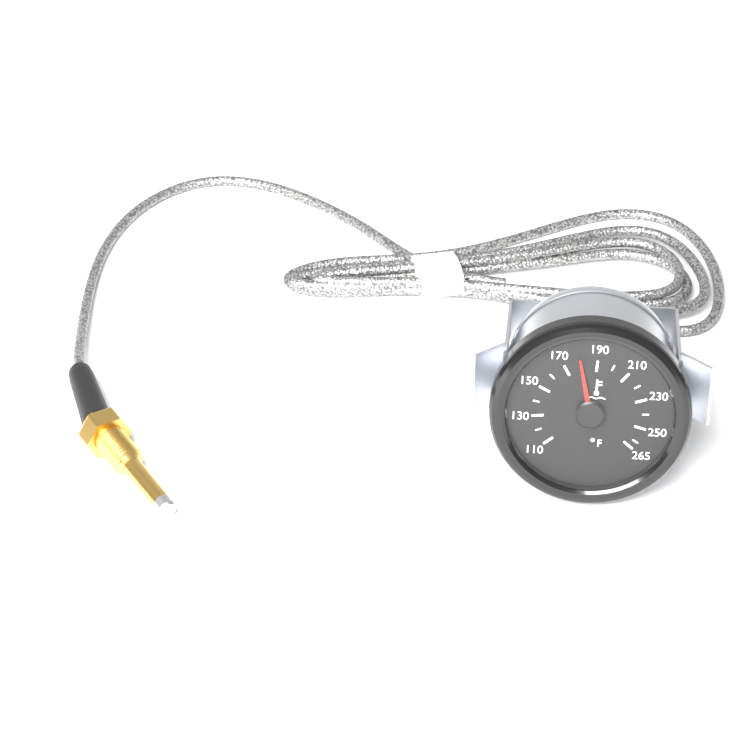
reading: 180 °F
